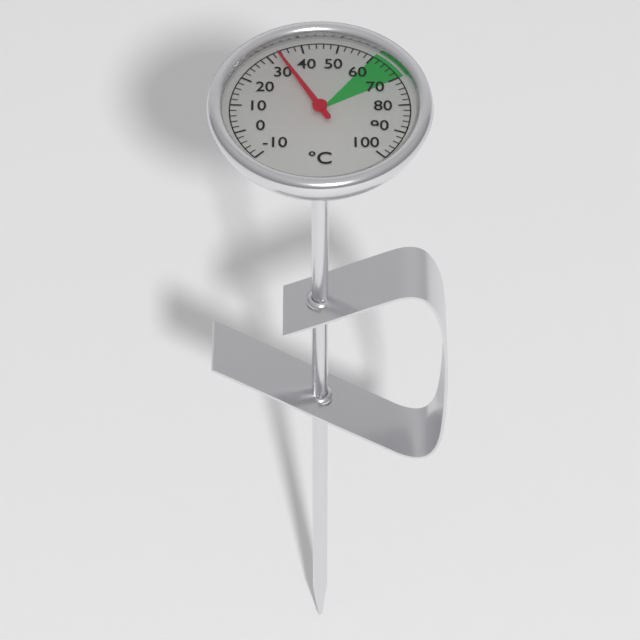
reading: 33 °C
